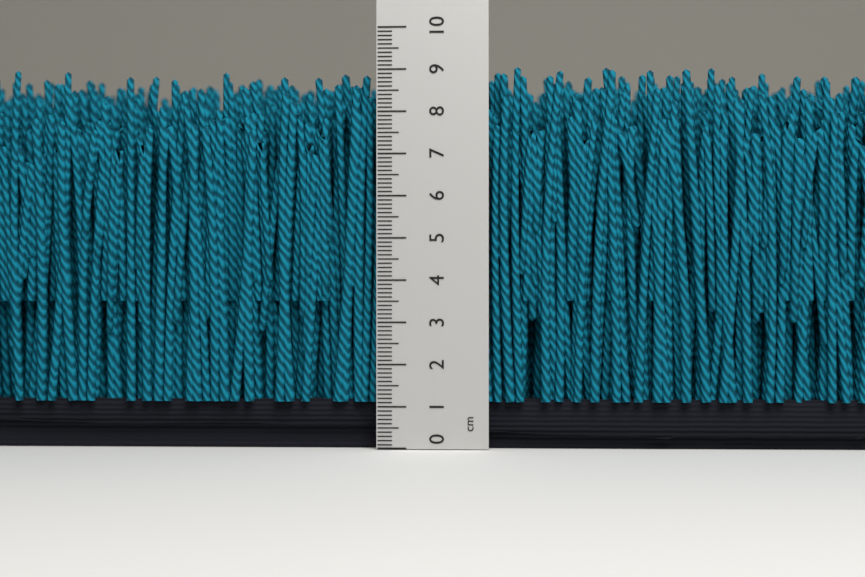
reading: 9.1 cm
